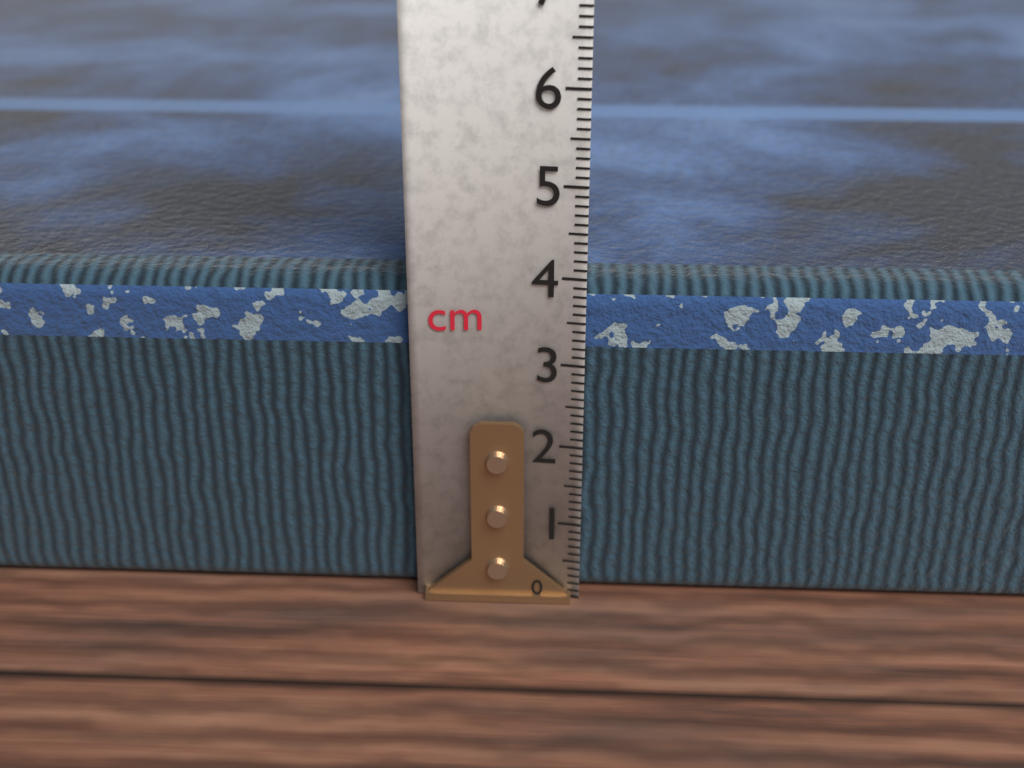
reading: 3.9 cm
